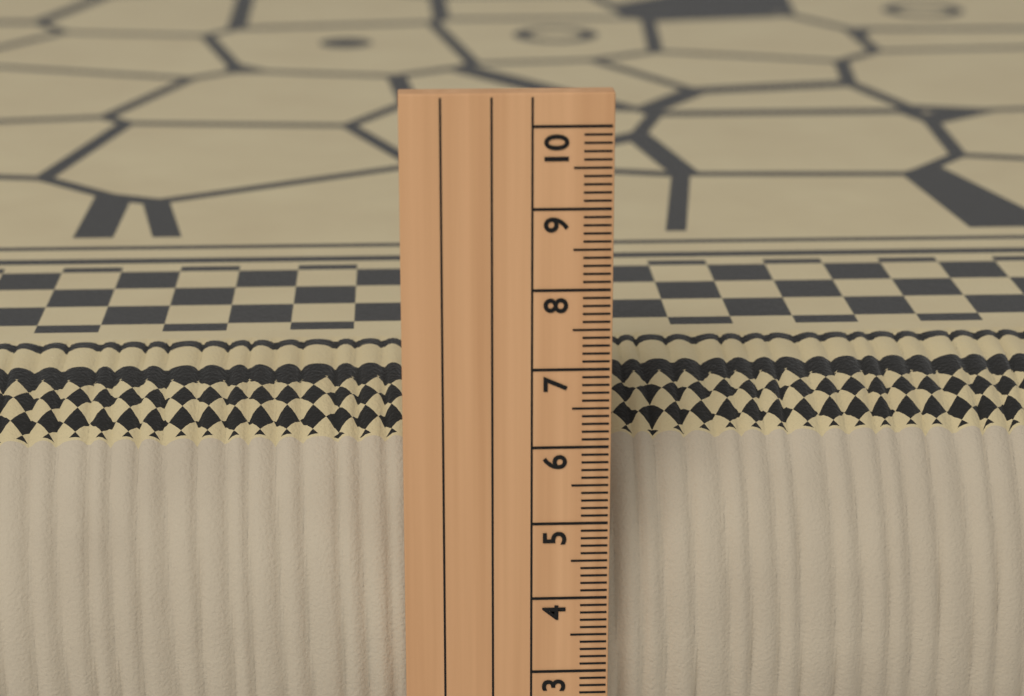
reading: 6.3 cm
